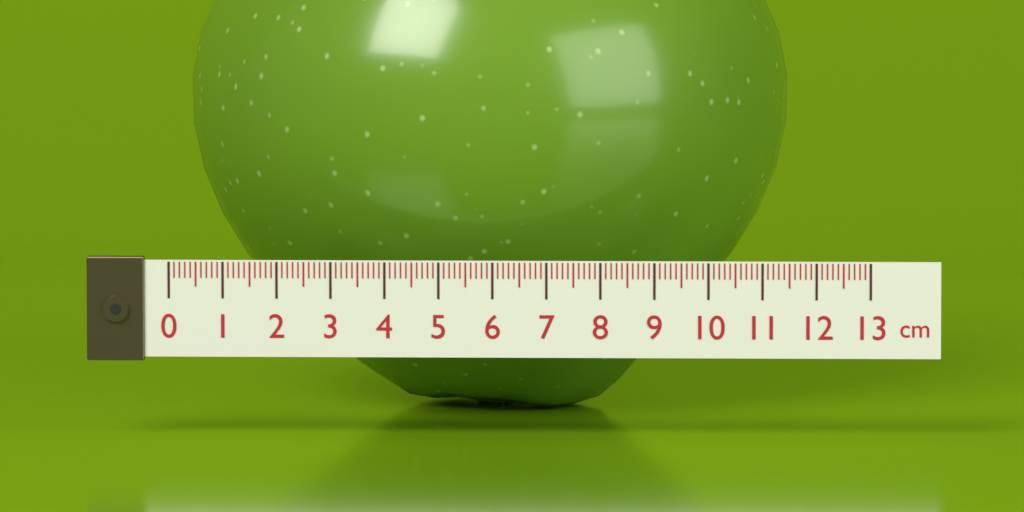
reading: 11.4 cm
